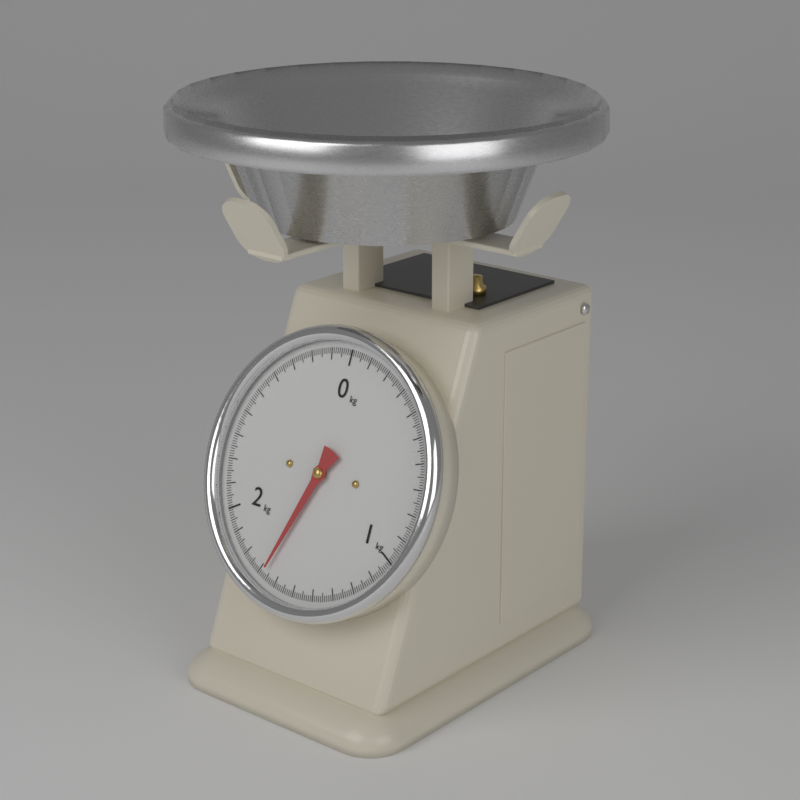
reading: 1.67 kg
